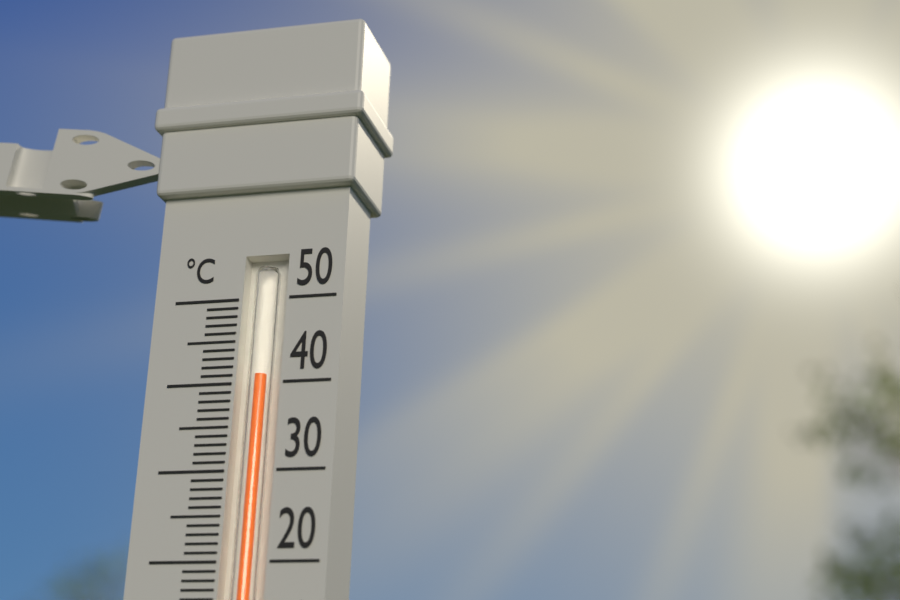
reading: 41 °C
